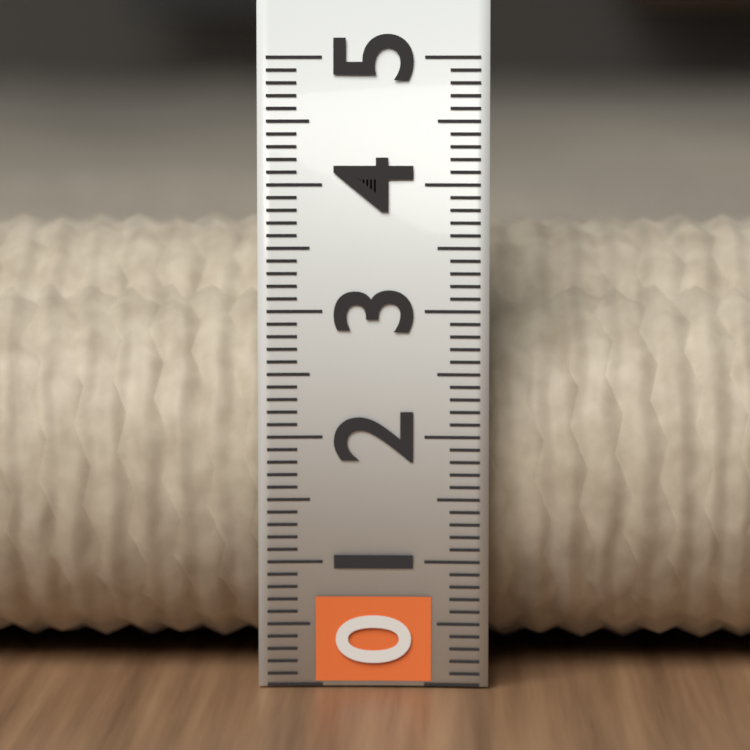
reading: 3.7 (no unit)
